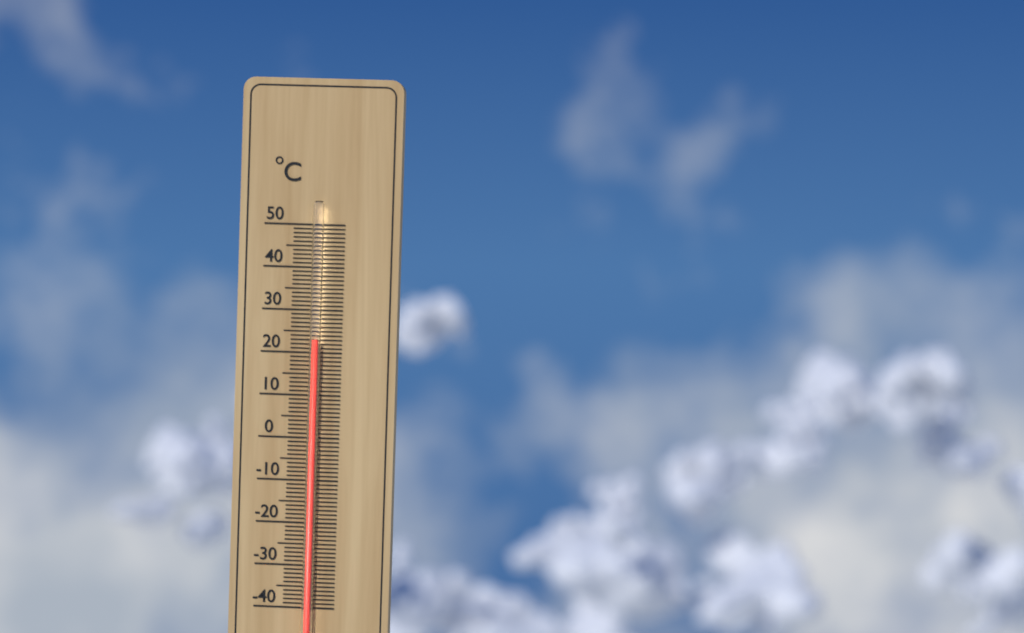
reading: 23 °C
